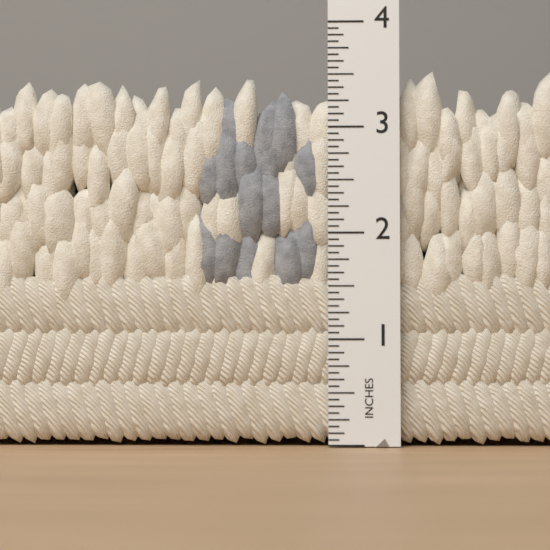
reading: 3.5625 in
